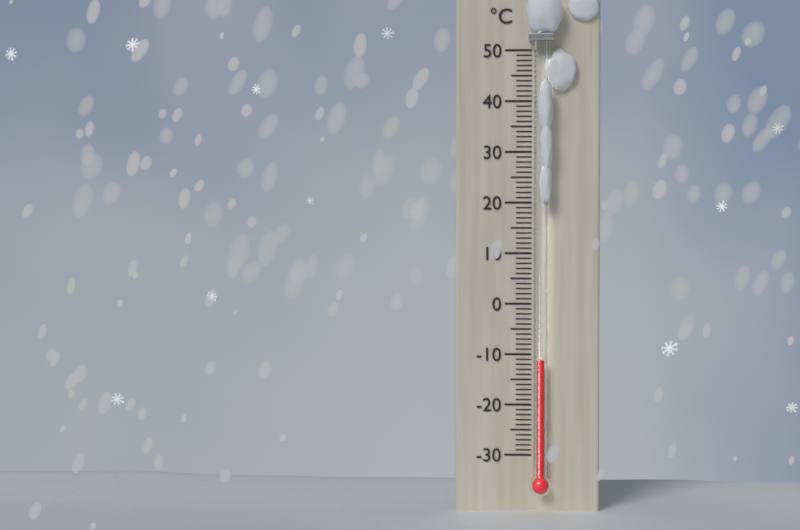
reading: -11 °C
